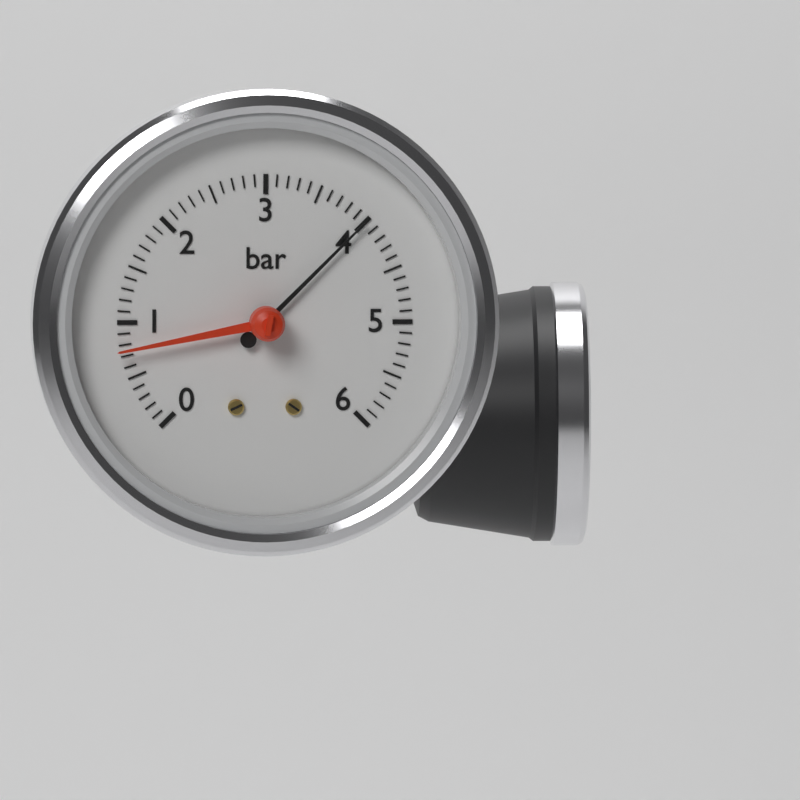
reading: 4.0 bar
